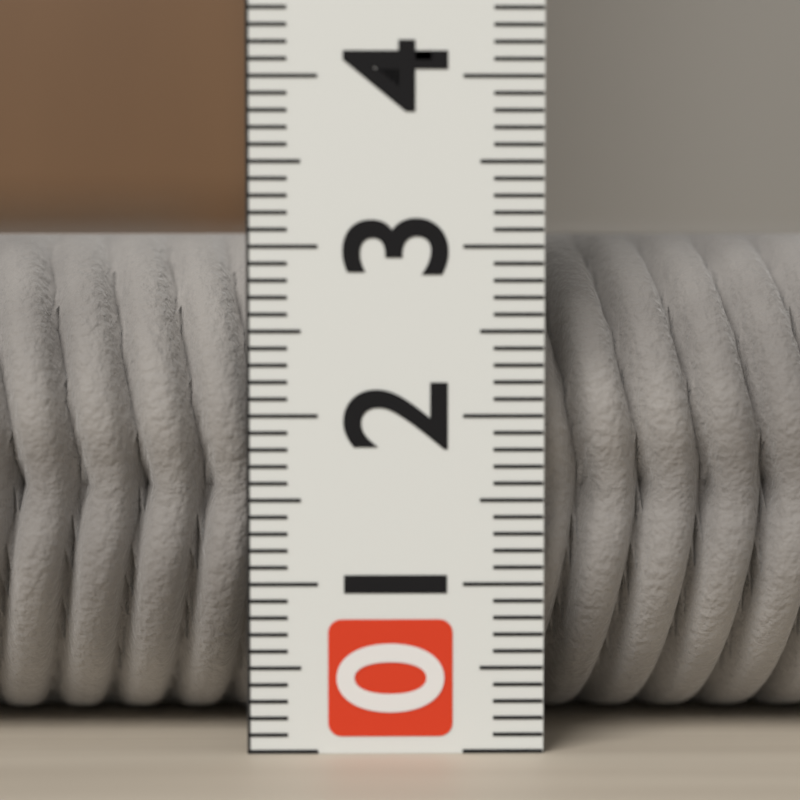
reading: 3.1 (no unit)
